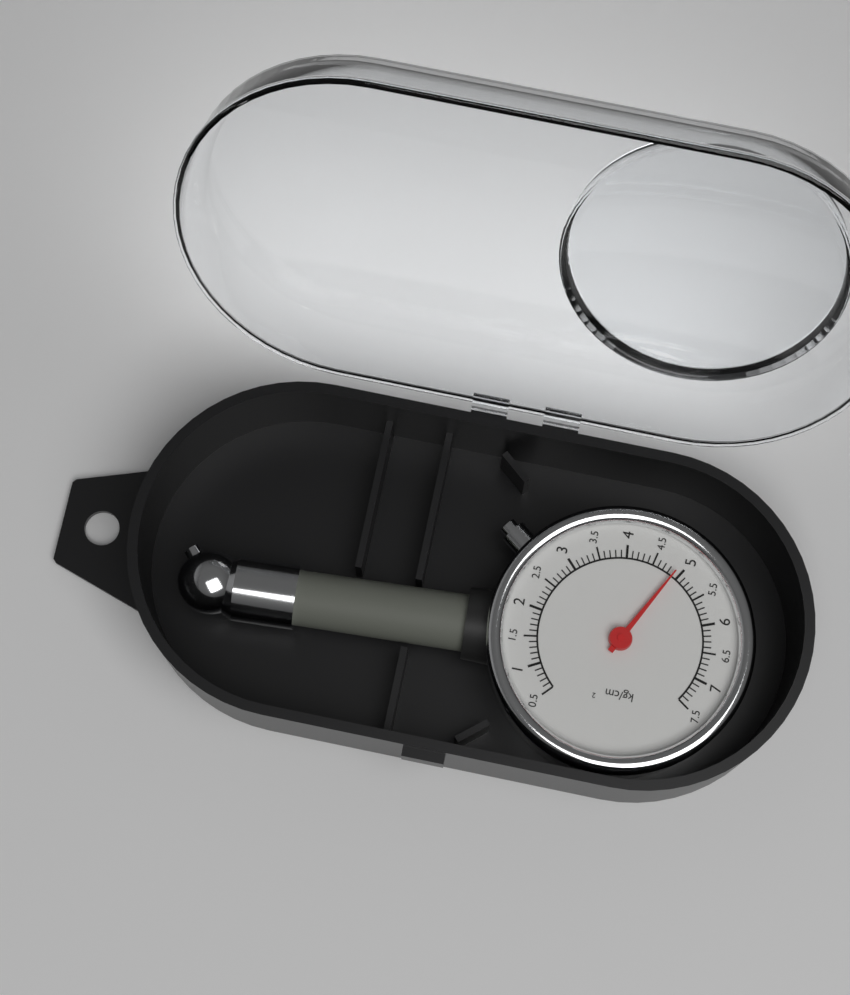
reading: 4.9 kg/cm²
